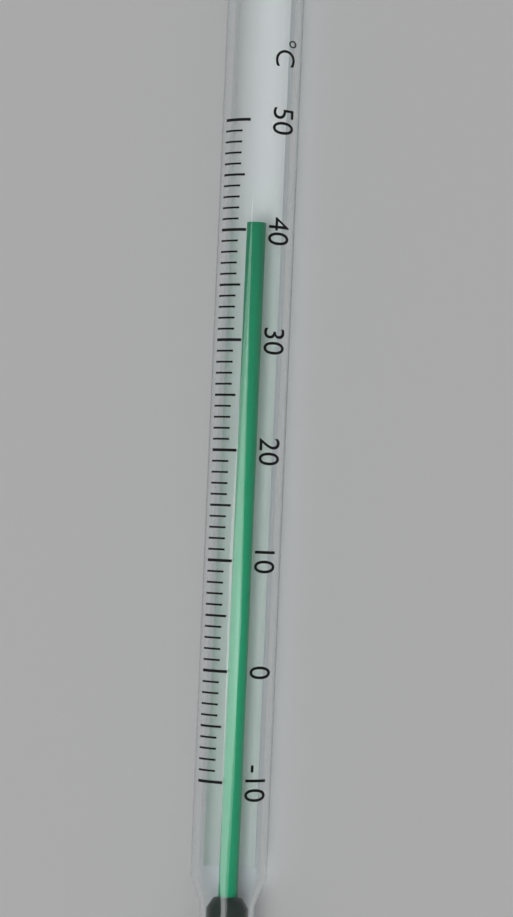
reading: 41 °C
